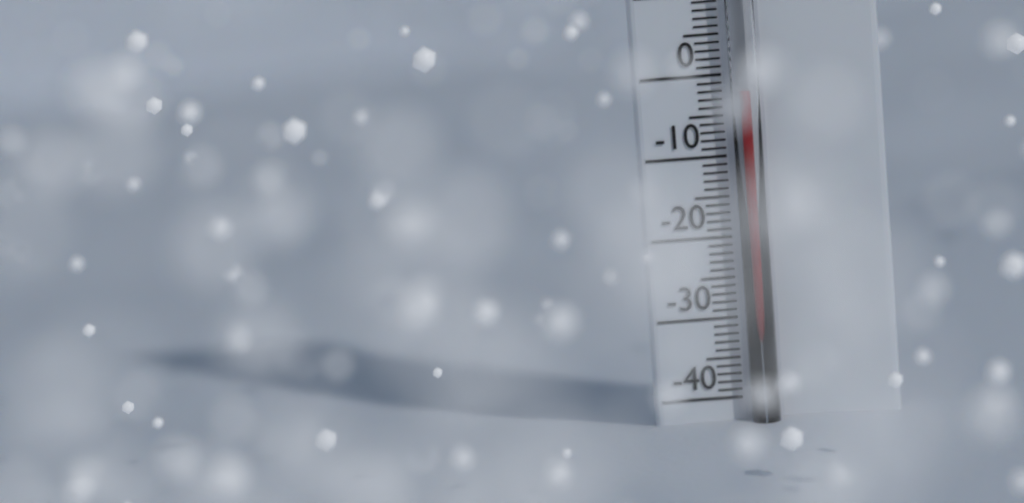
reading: -2 °C
